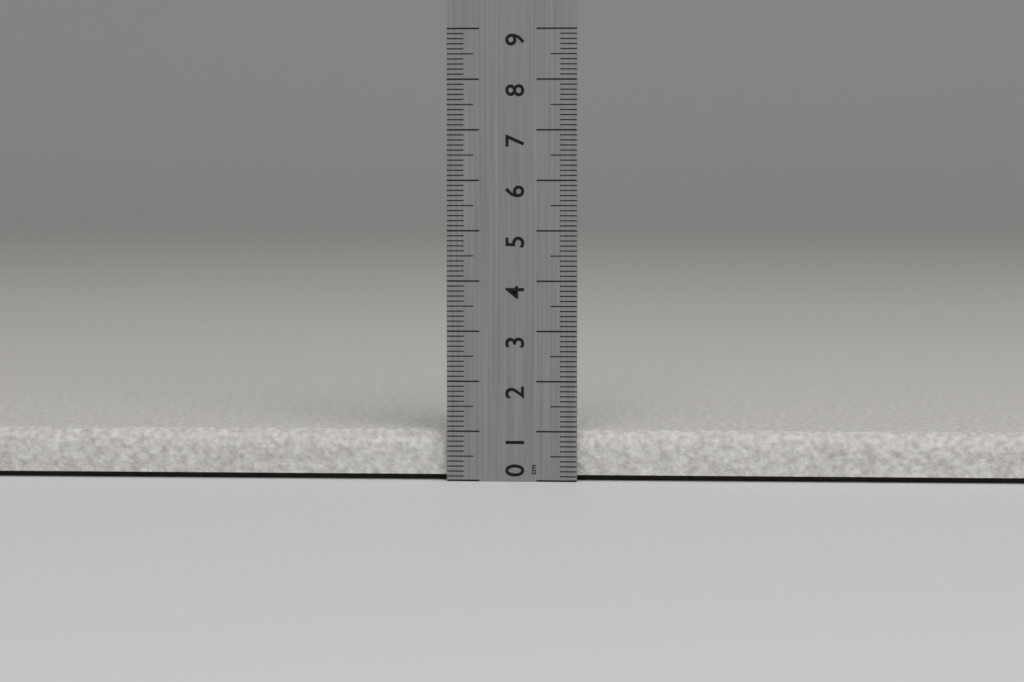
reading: 1.0 cm
